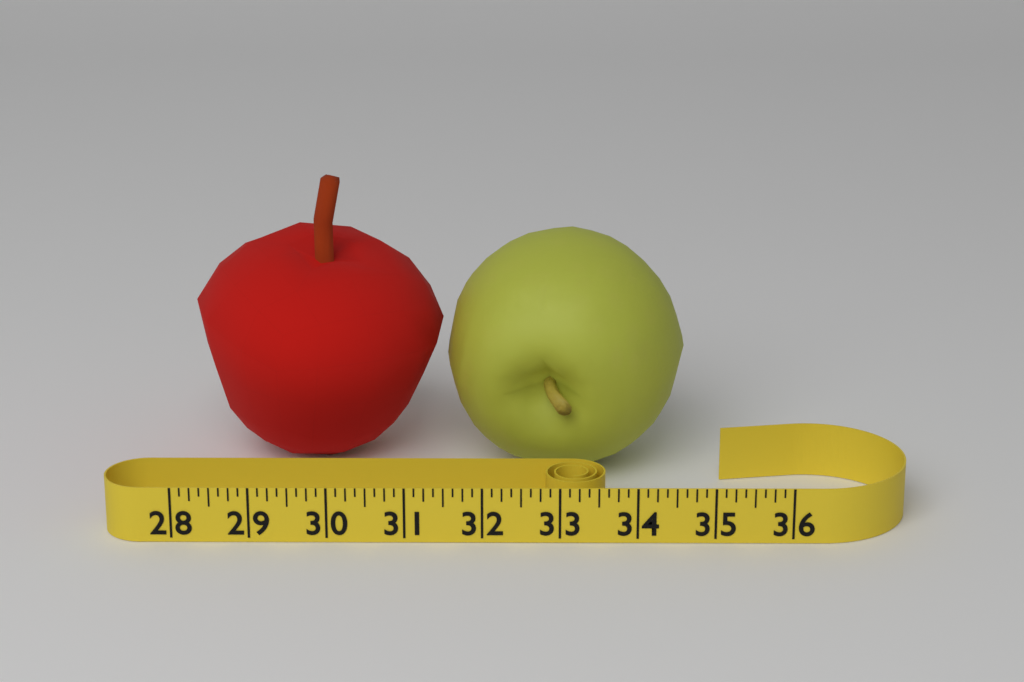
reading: 34.750 (no unit)
